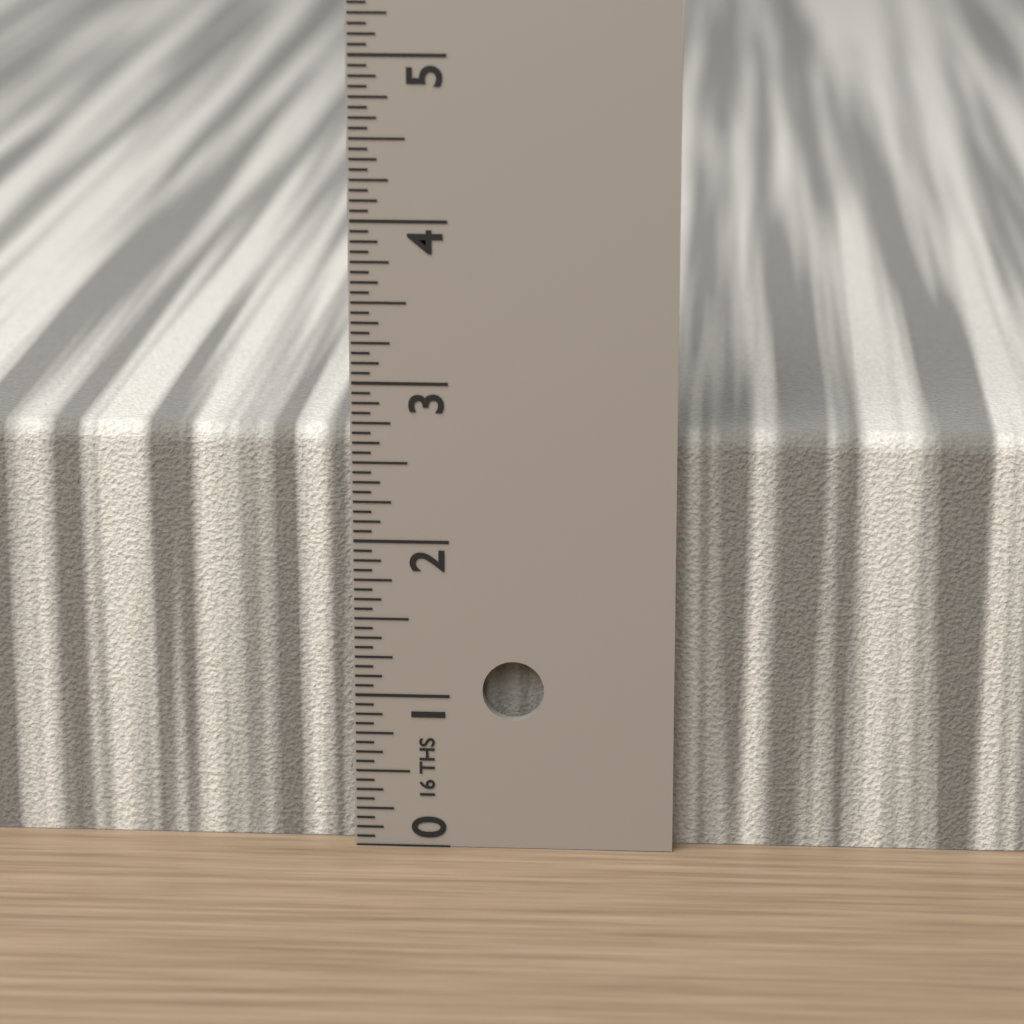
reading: 2.6875 in
